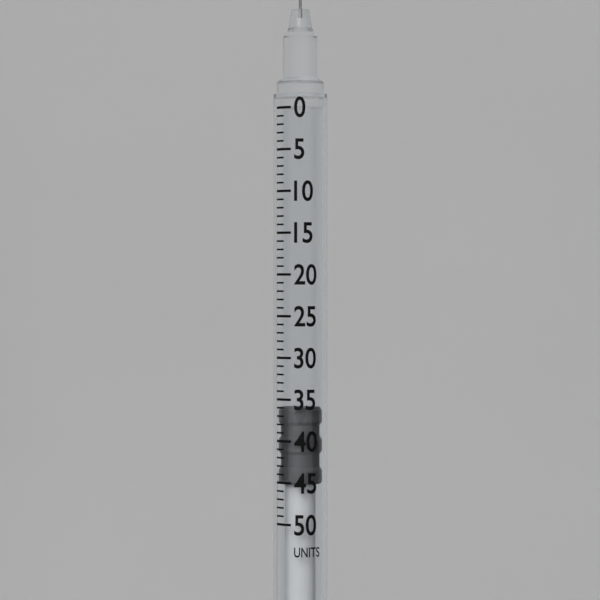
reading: 36 units
